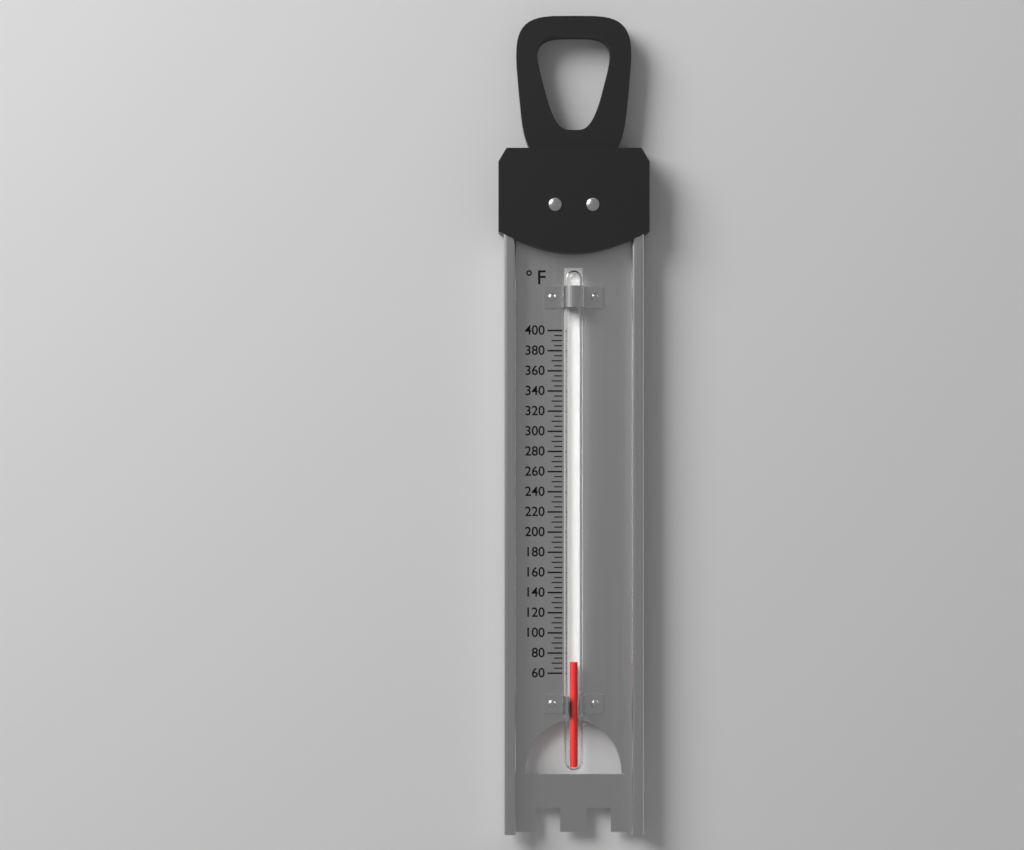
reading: 72 °F
